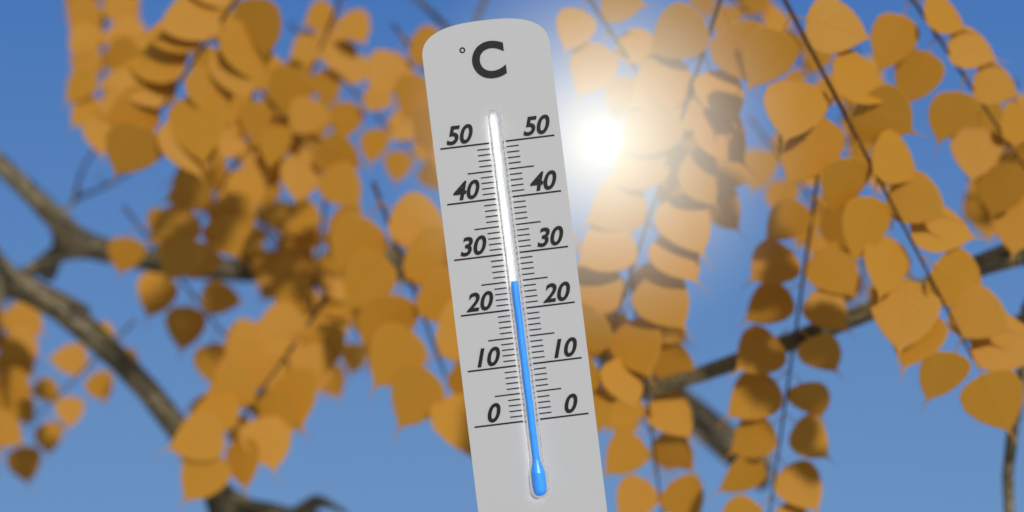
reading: 25 °C
